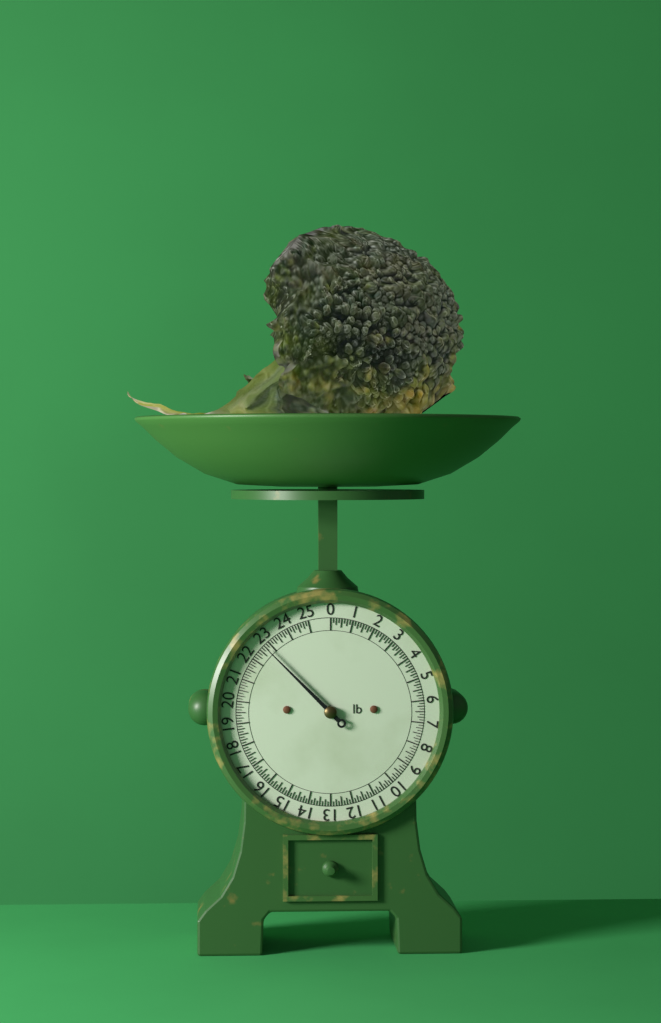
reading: 22.750 lb
